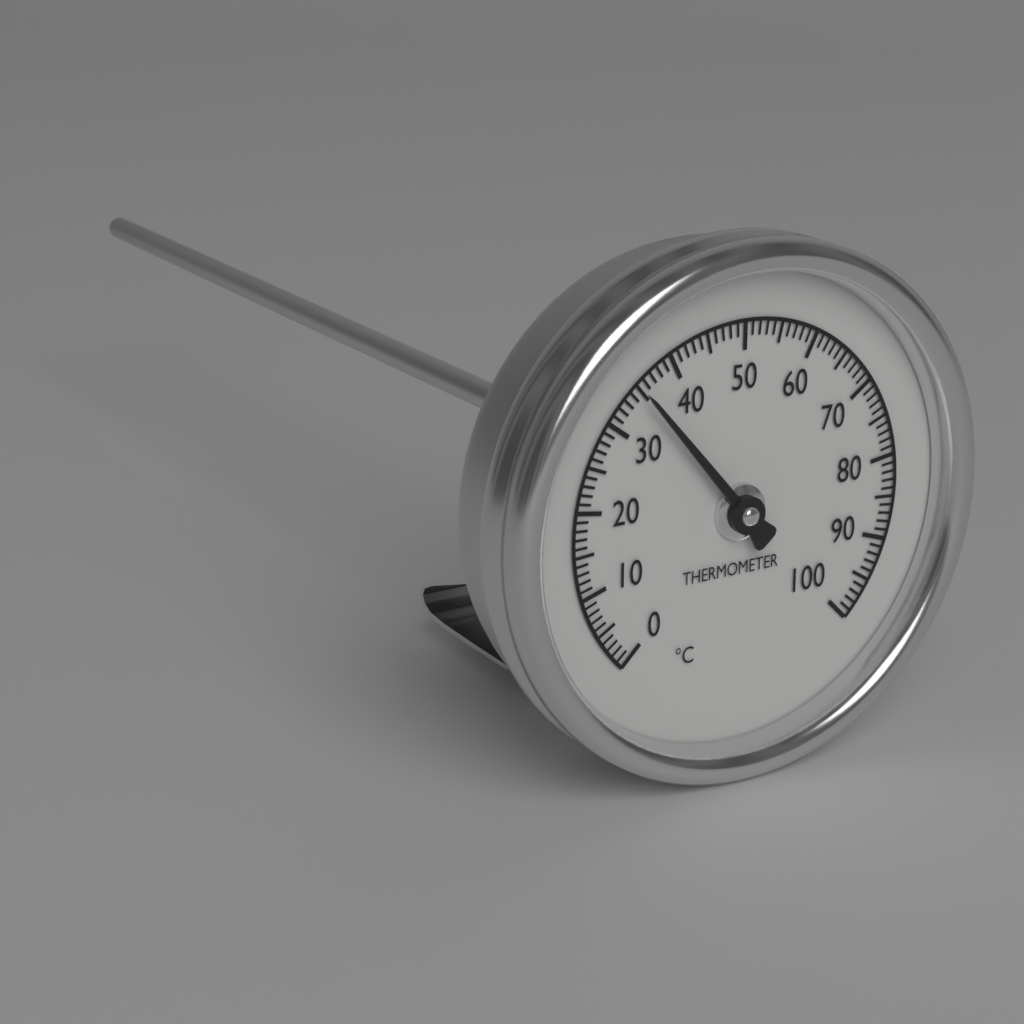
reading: 35 °C
